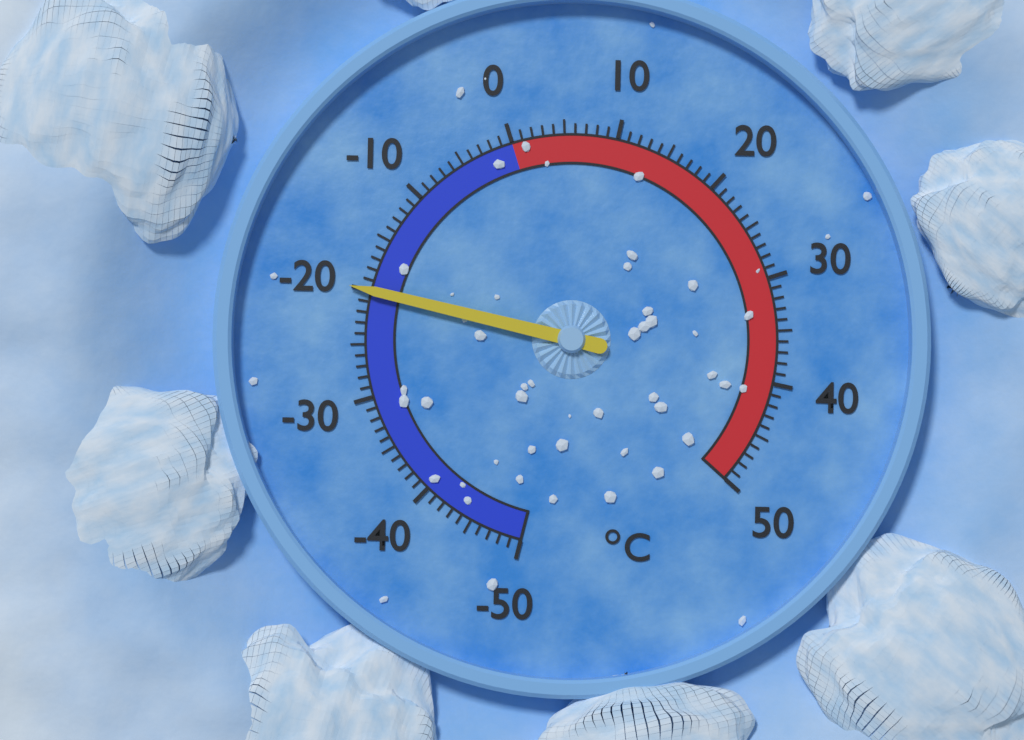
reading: -20 °C
